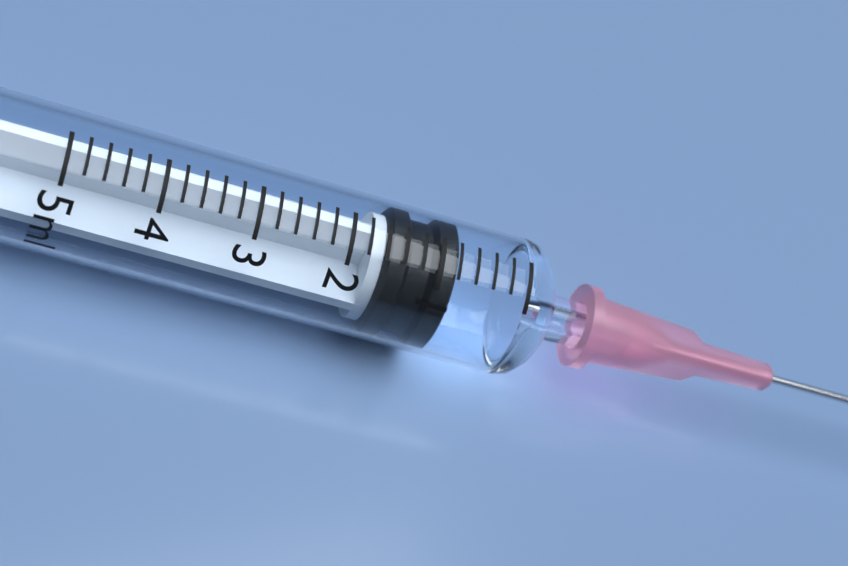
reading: 0.8 ml
